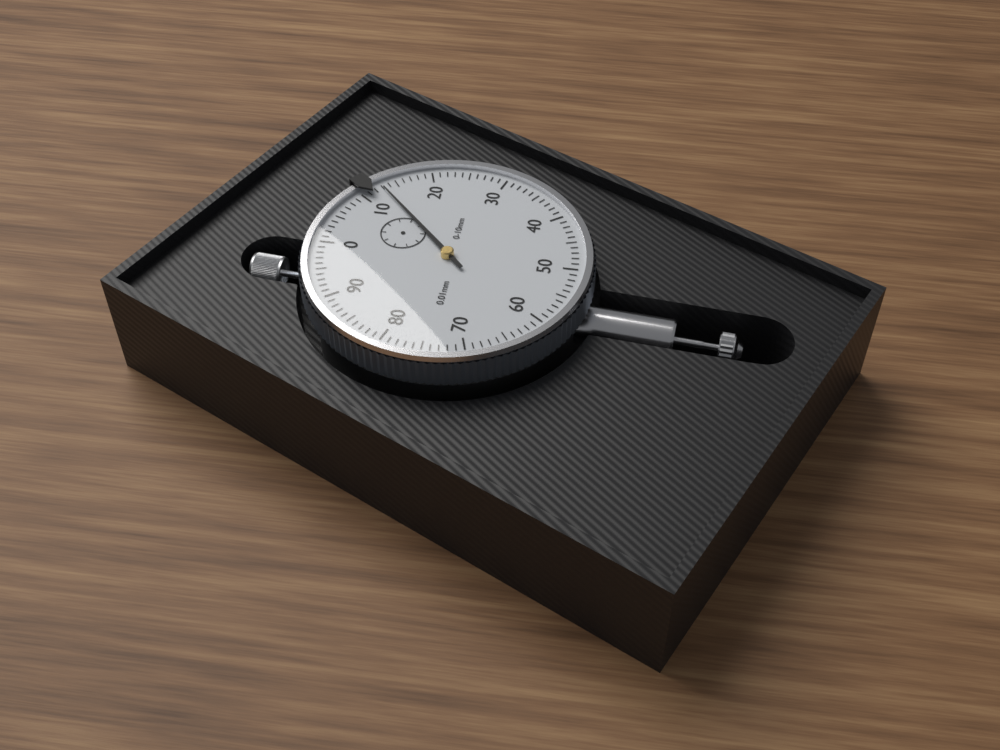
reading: 0.13 mm
